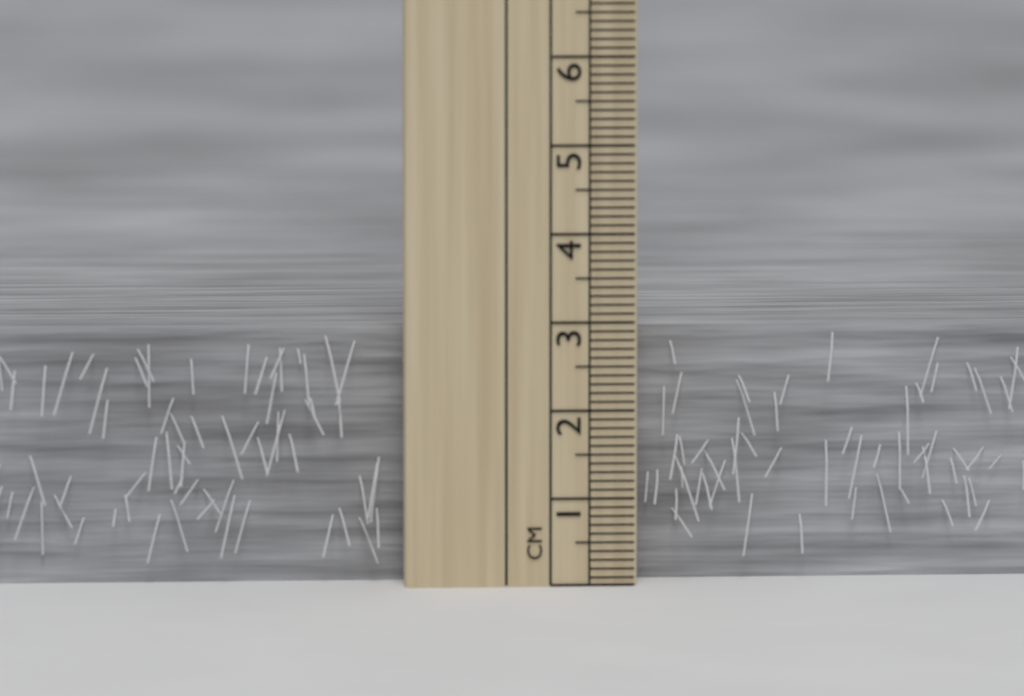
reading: 2.9 cm
